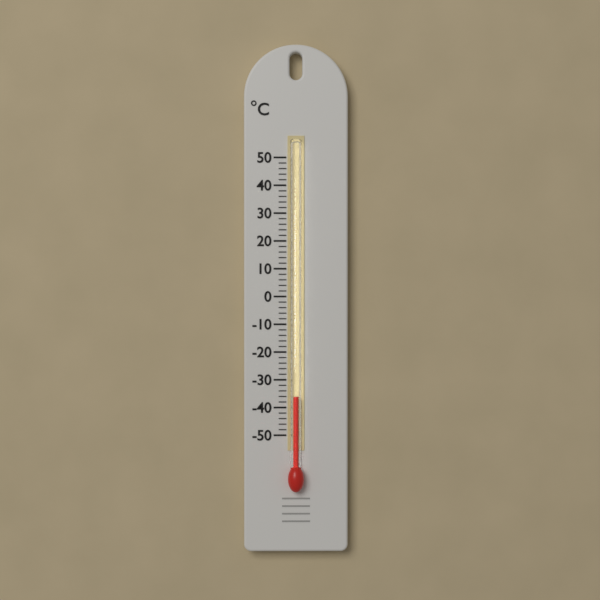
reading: -36 °C
